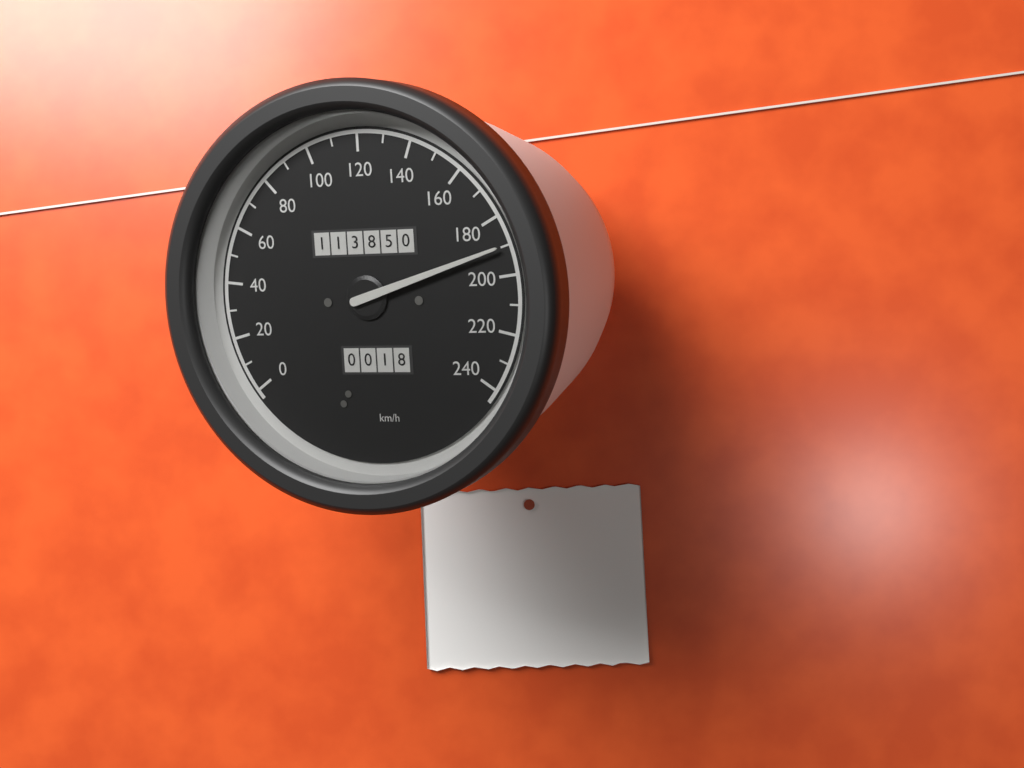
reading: 190 km/h
